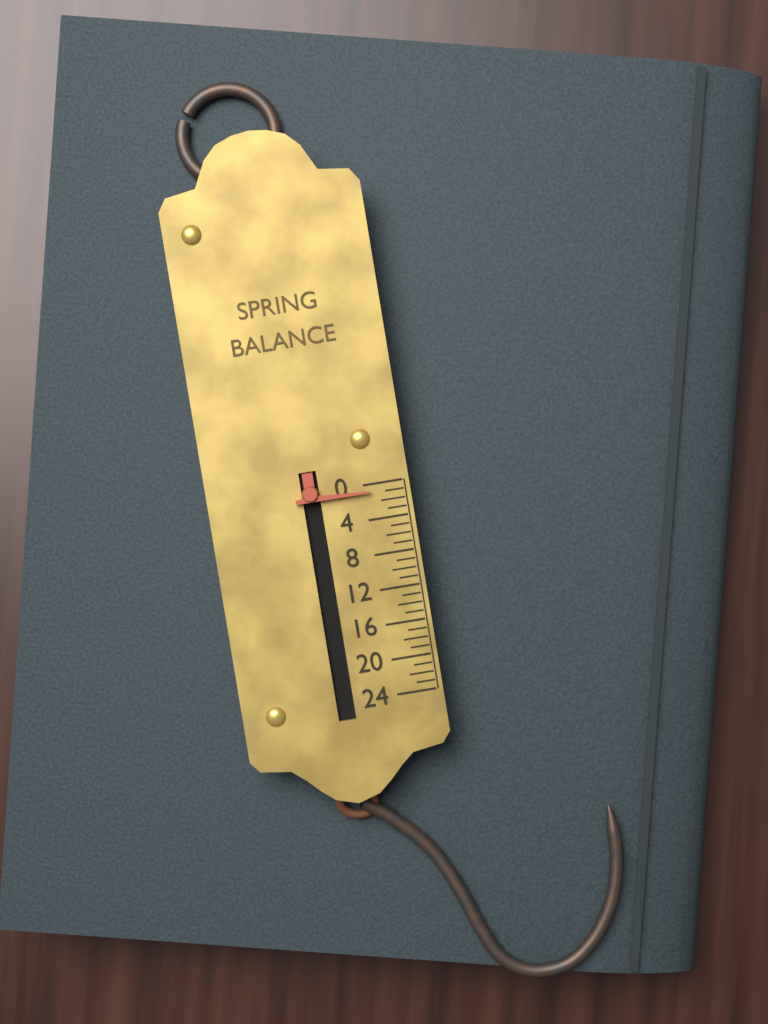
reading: 1 (no unit)
